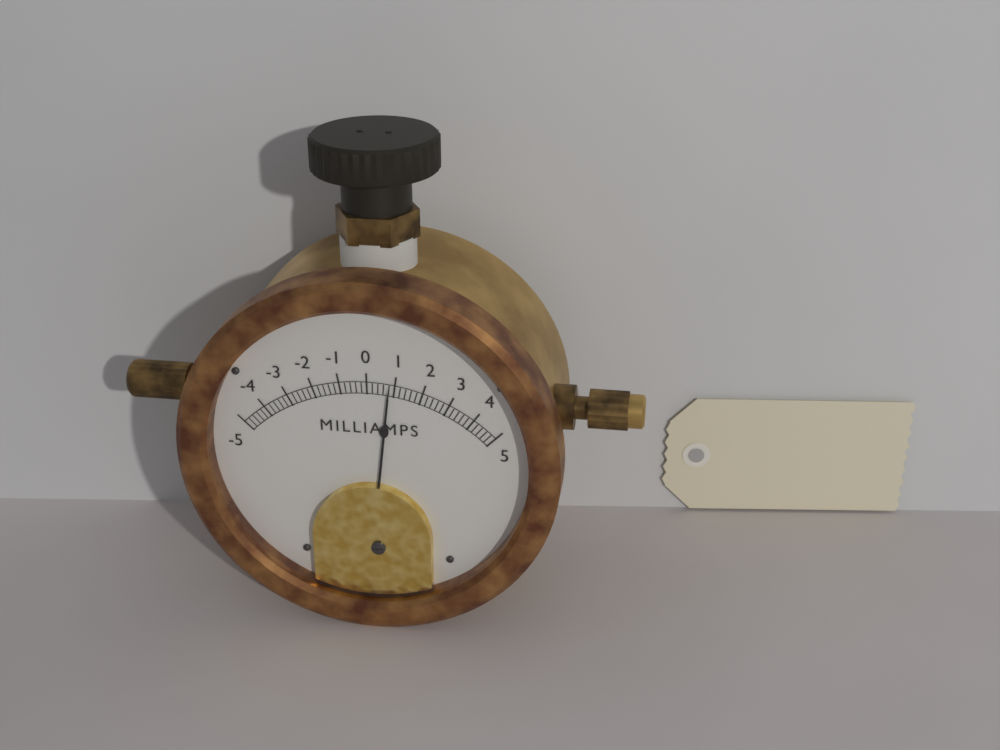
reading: 0.8 mA
